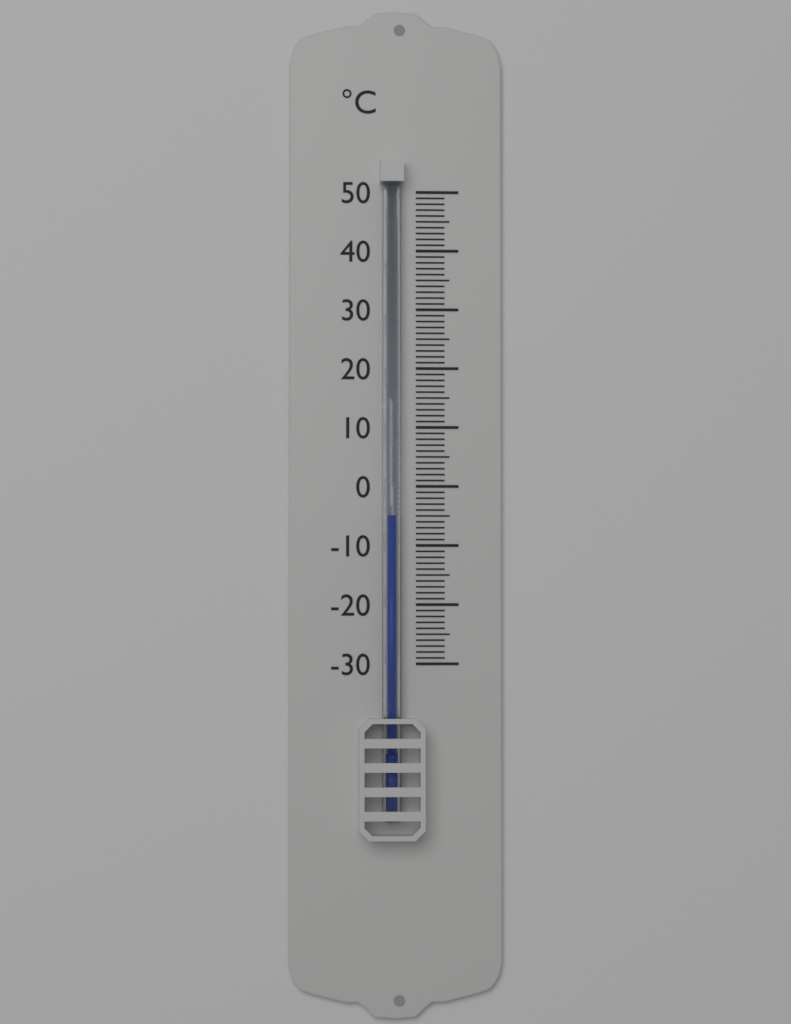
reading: -5 °C
